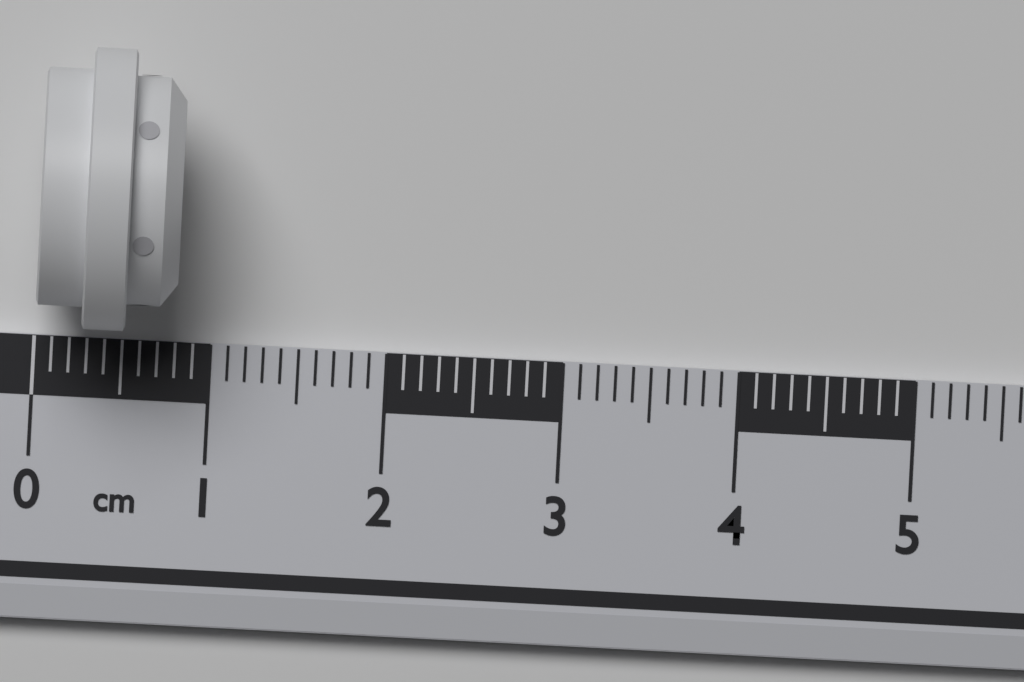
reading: 0.8 cm
